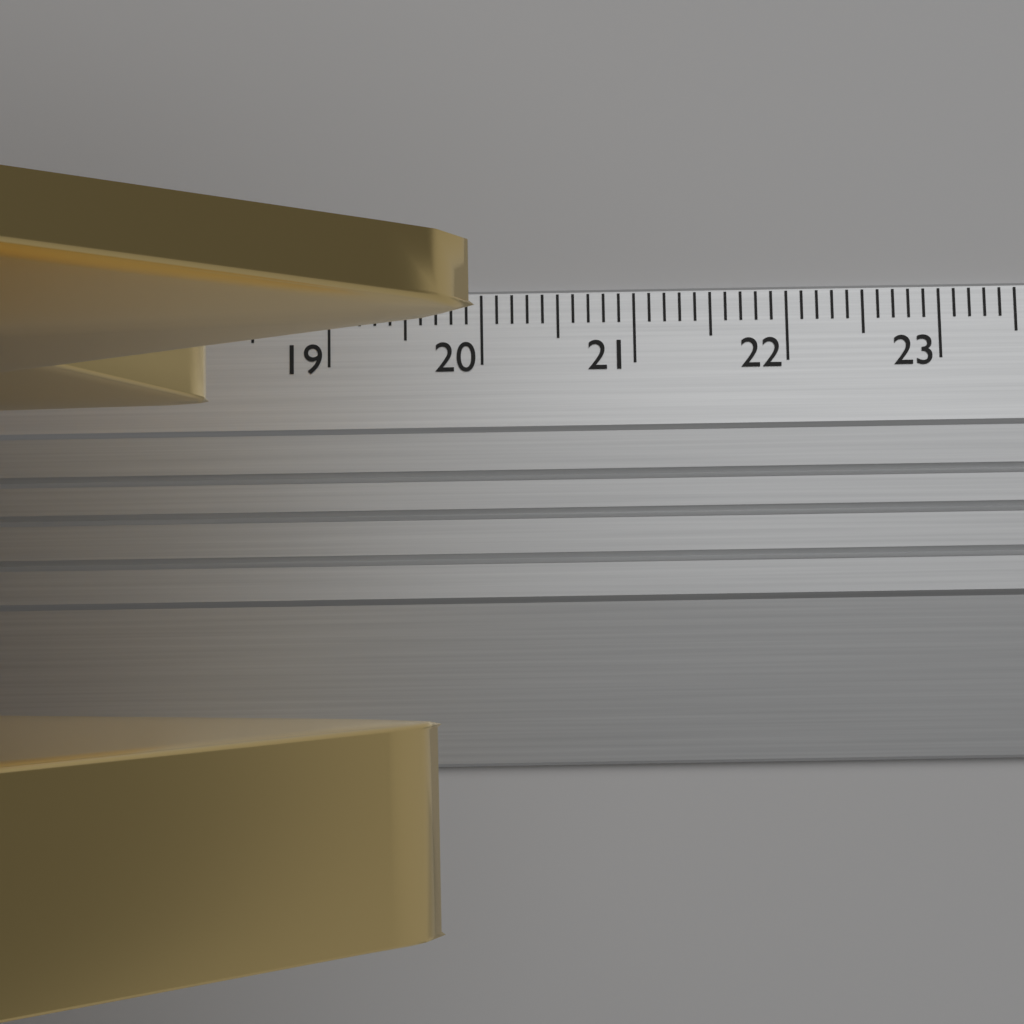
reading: 20.1 cm
